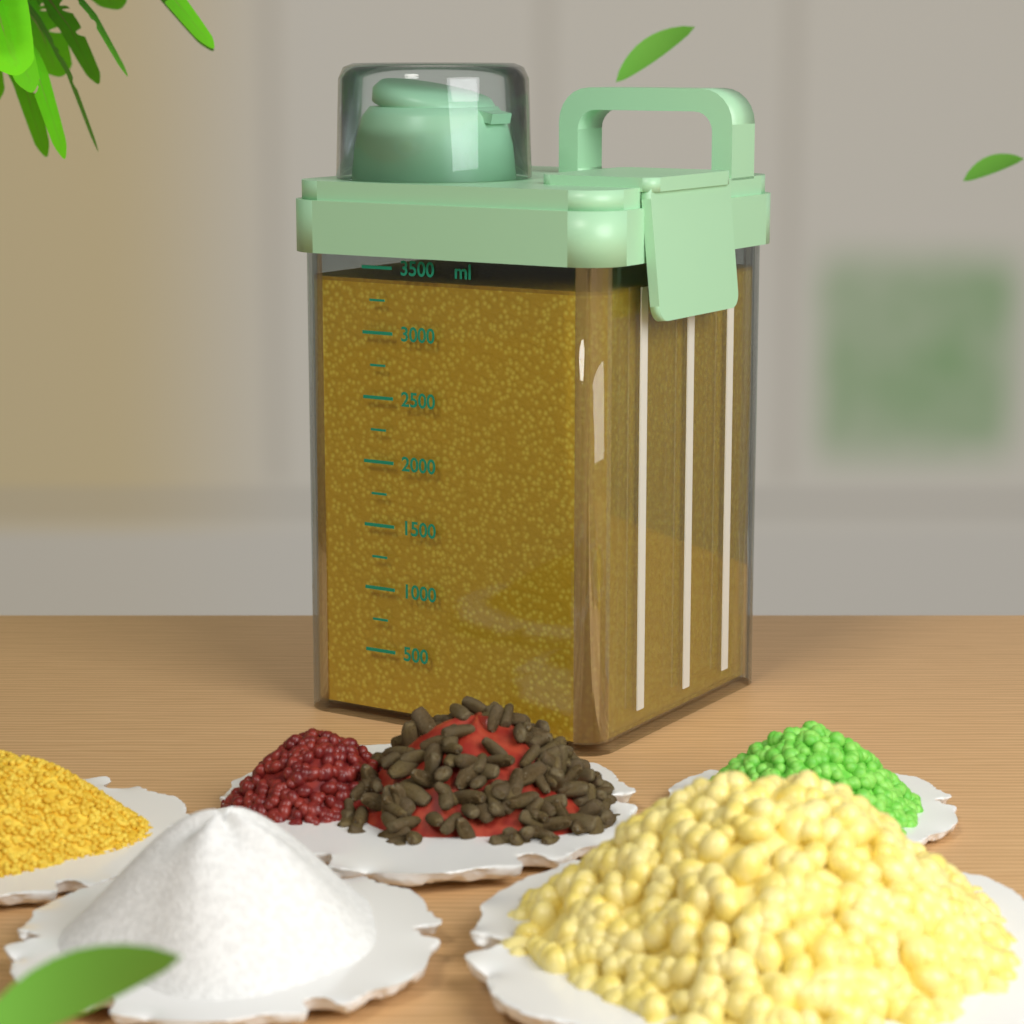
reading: 3400 ml
